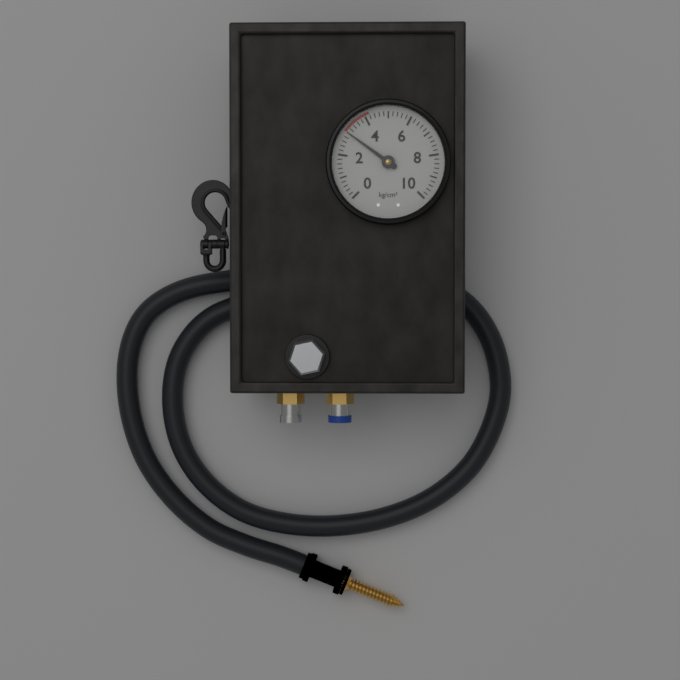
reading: 3.0 kg/cm²
